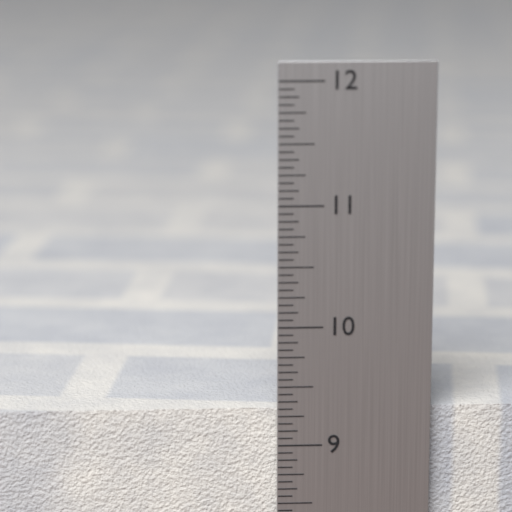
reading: 9.3125 in
